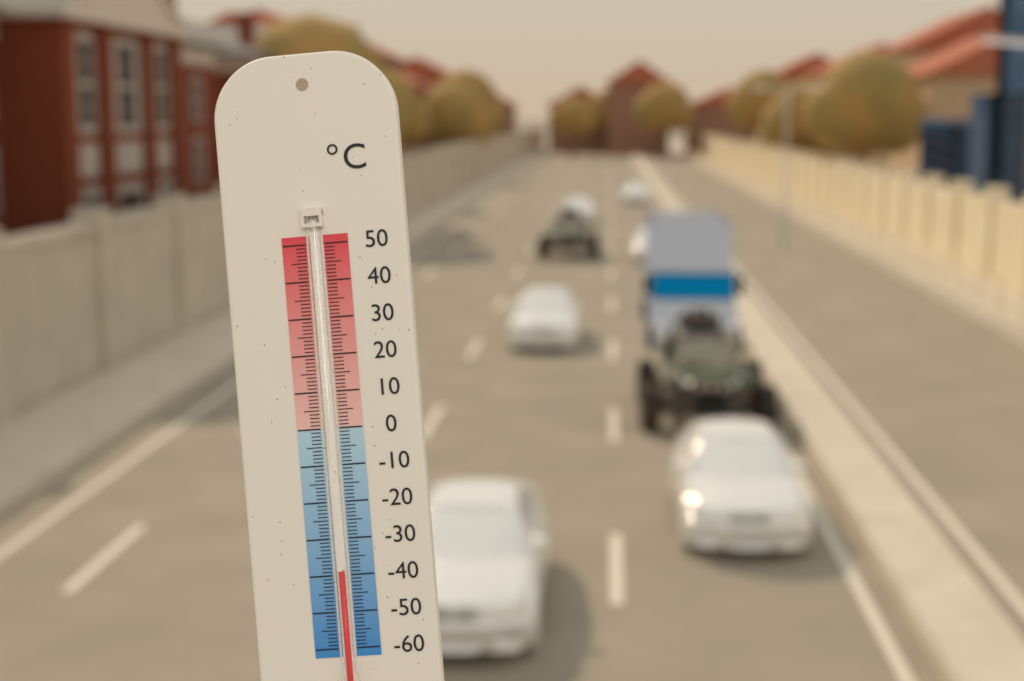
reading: -39 °C
